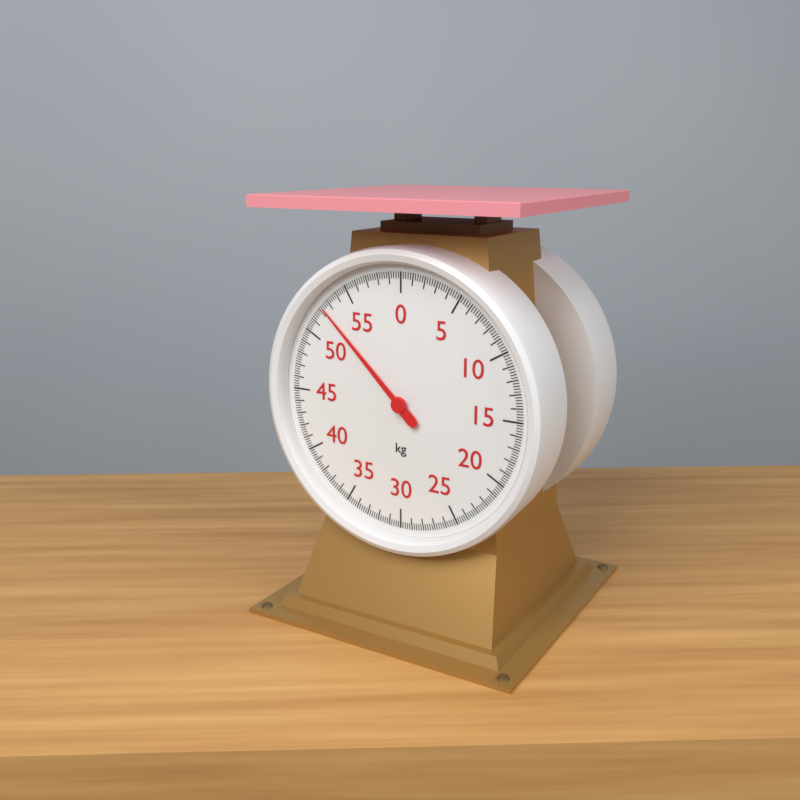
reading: 52.4 kg
